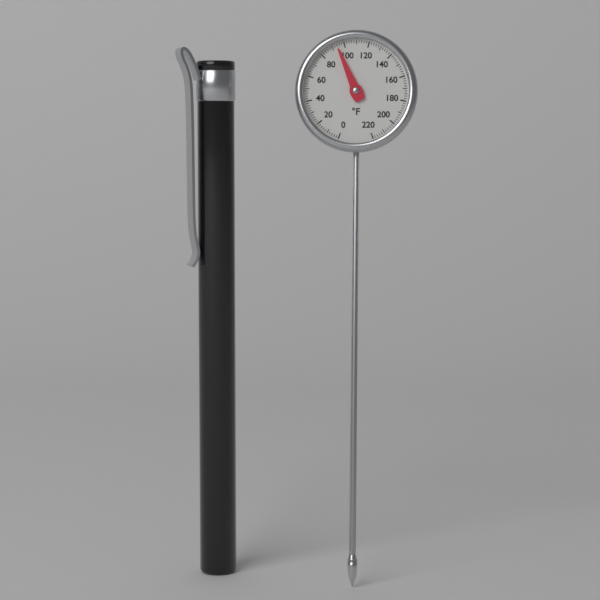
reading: 94 °F
